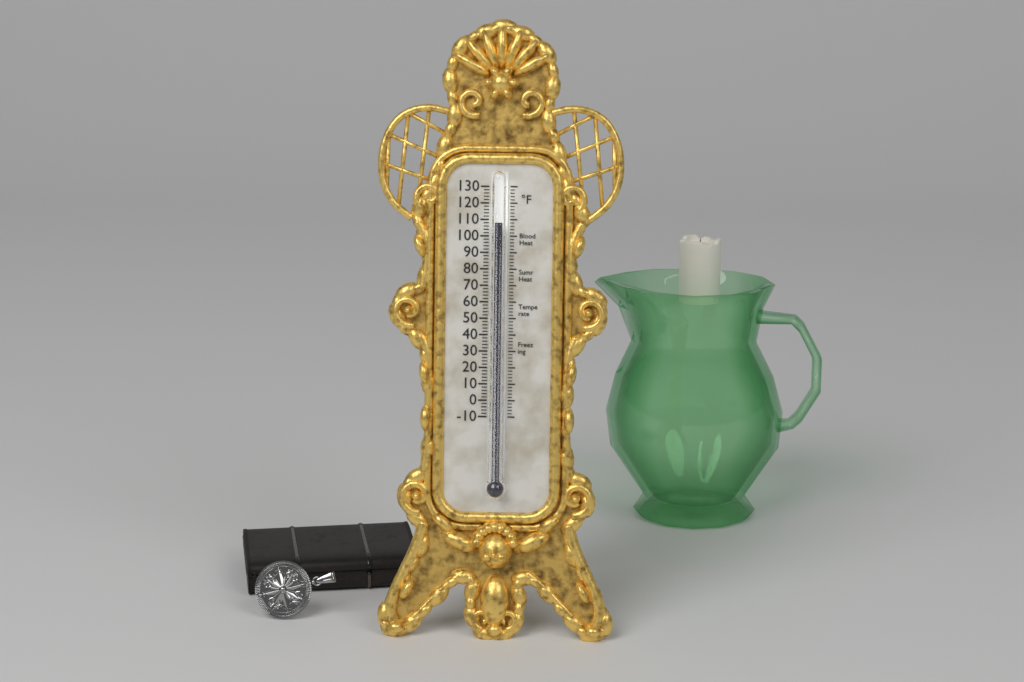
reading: 108 °F
